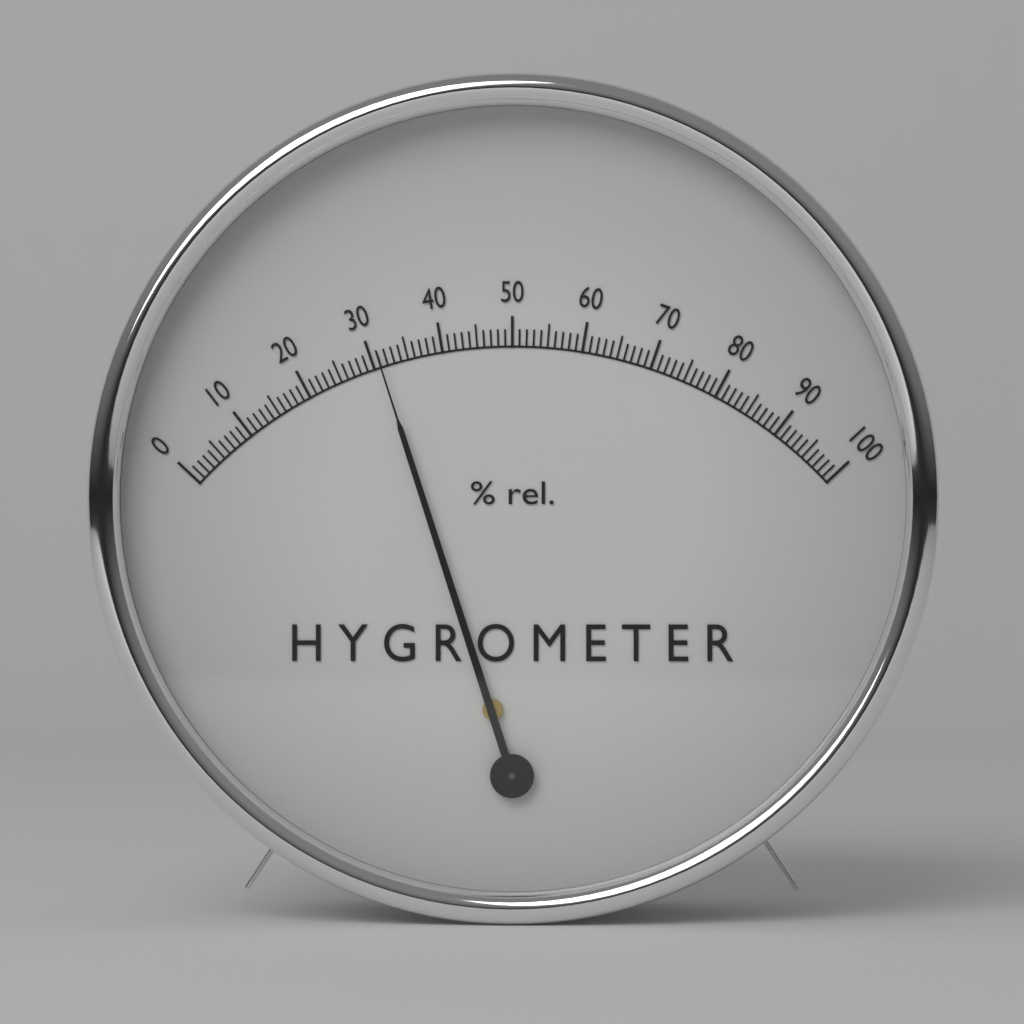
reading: 31 %
